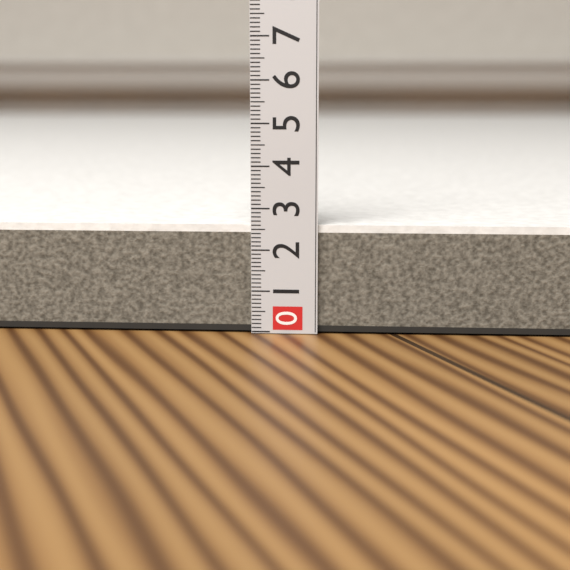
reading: 2.6 (no unit)
